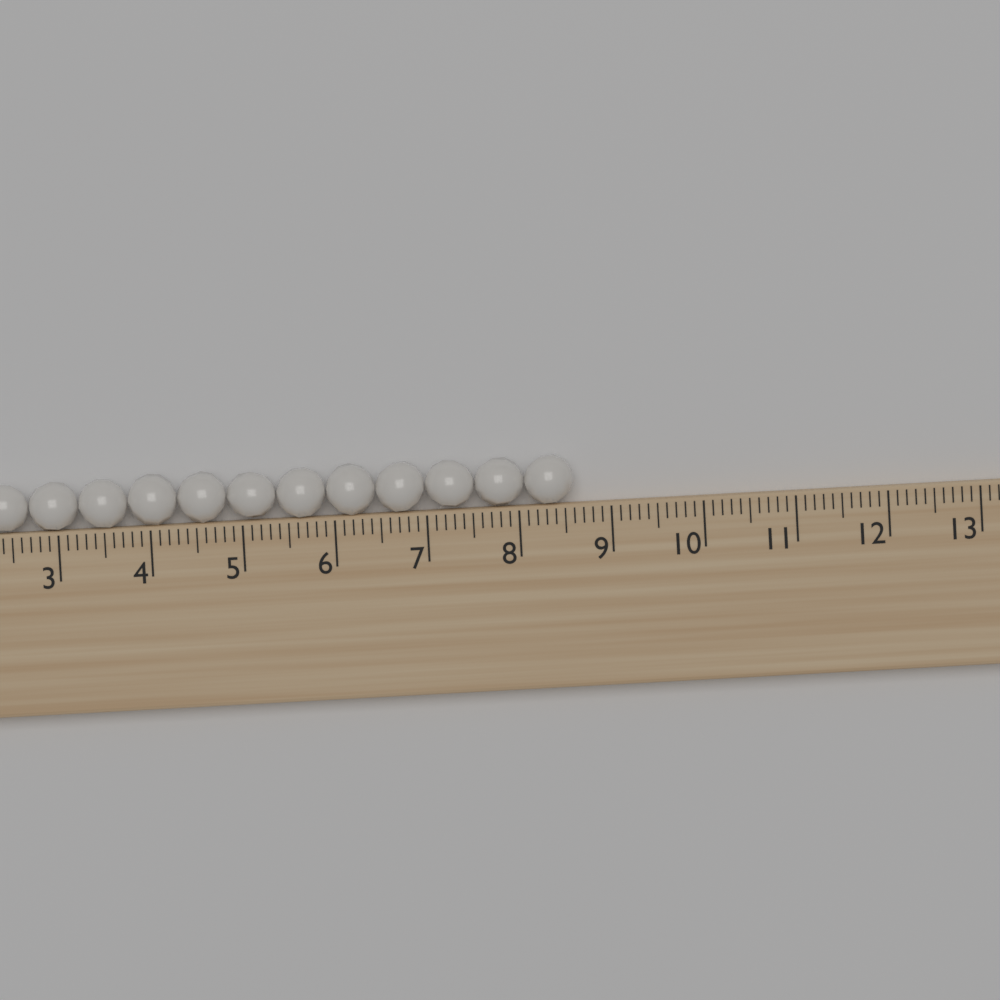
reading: 8.6 (no unit)
